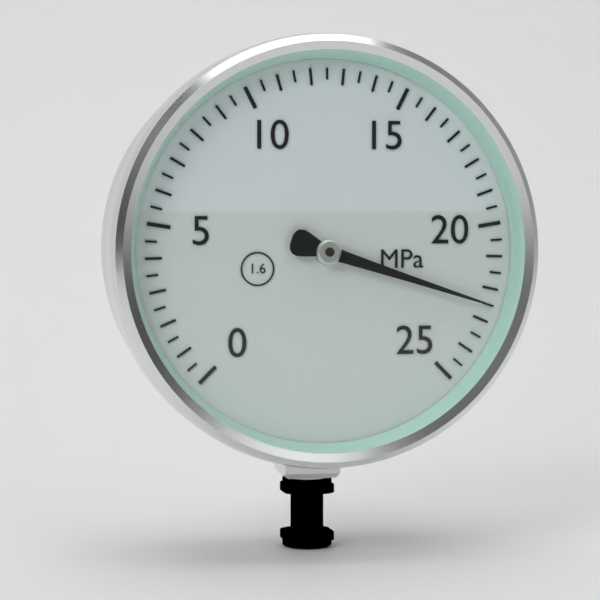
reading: 22.5 MPa
